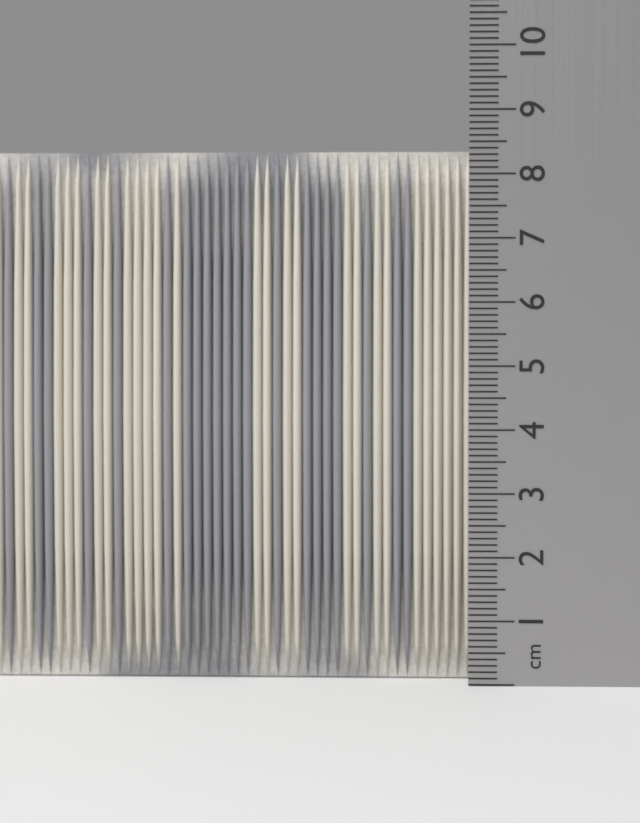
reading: 8.4 cm
